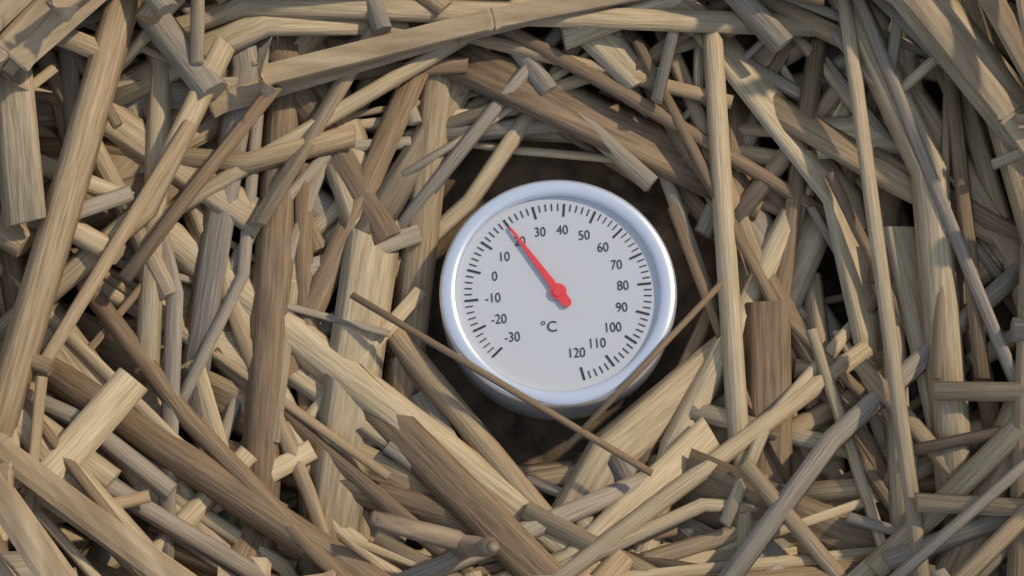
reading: 20 °C
